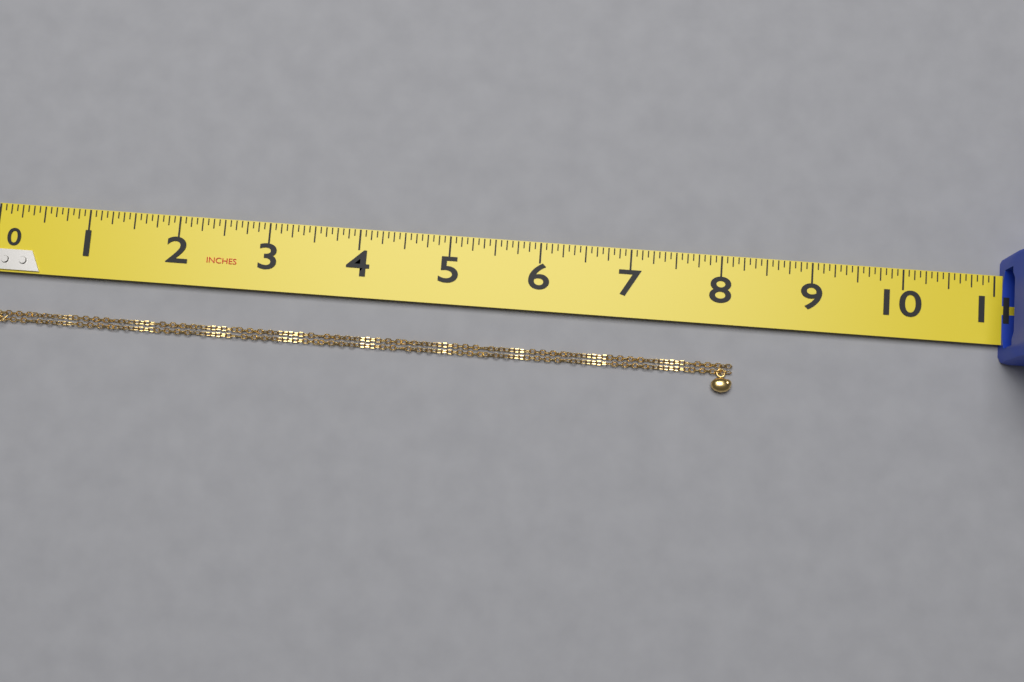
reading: 8.1875 in
